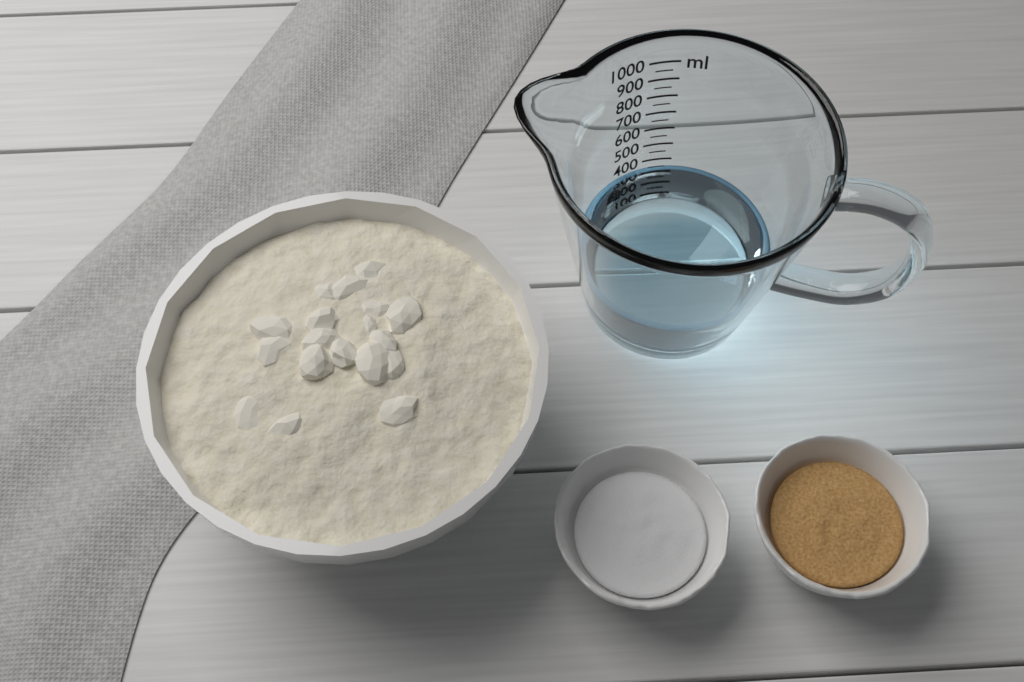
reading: 350 ml
